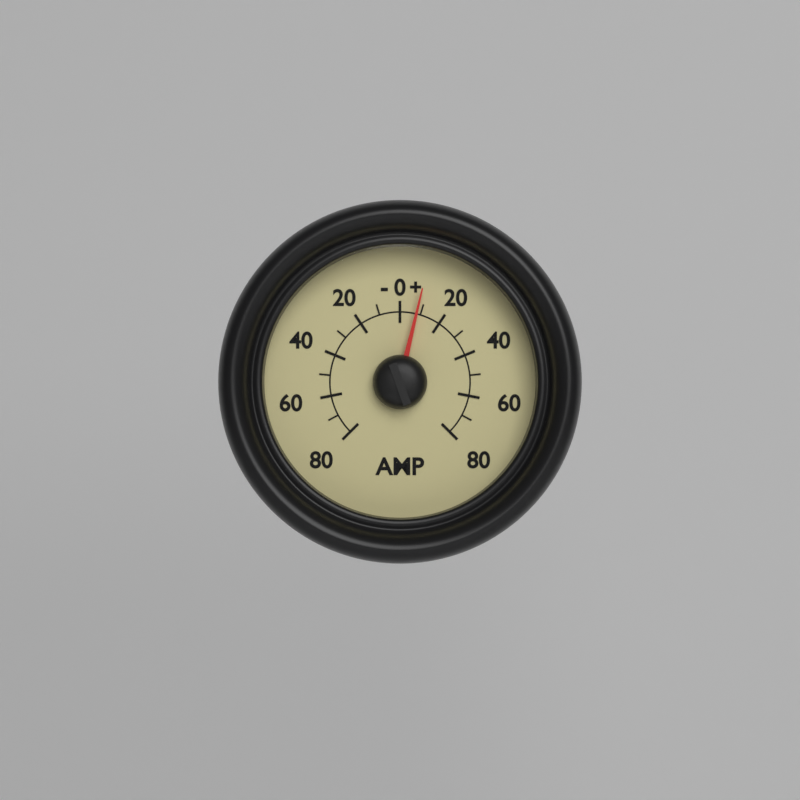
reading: 8 AMP
